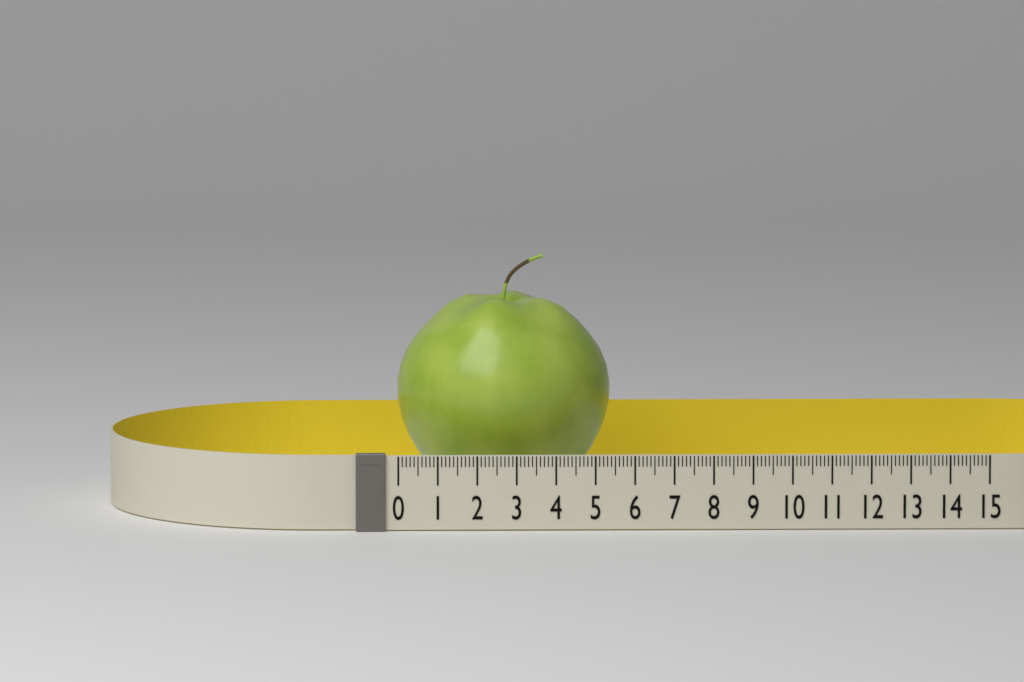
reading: 5.5 (no unit)
